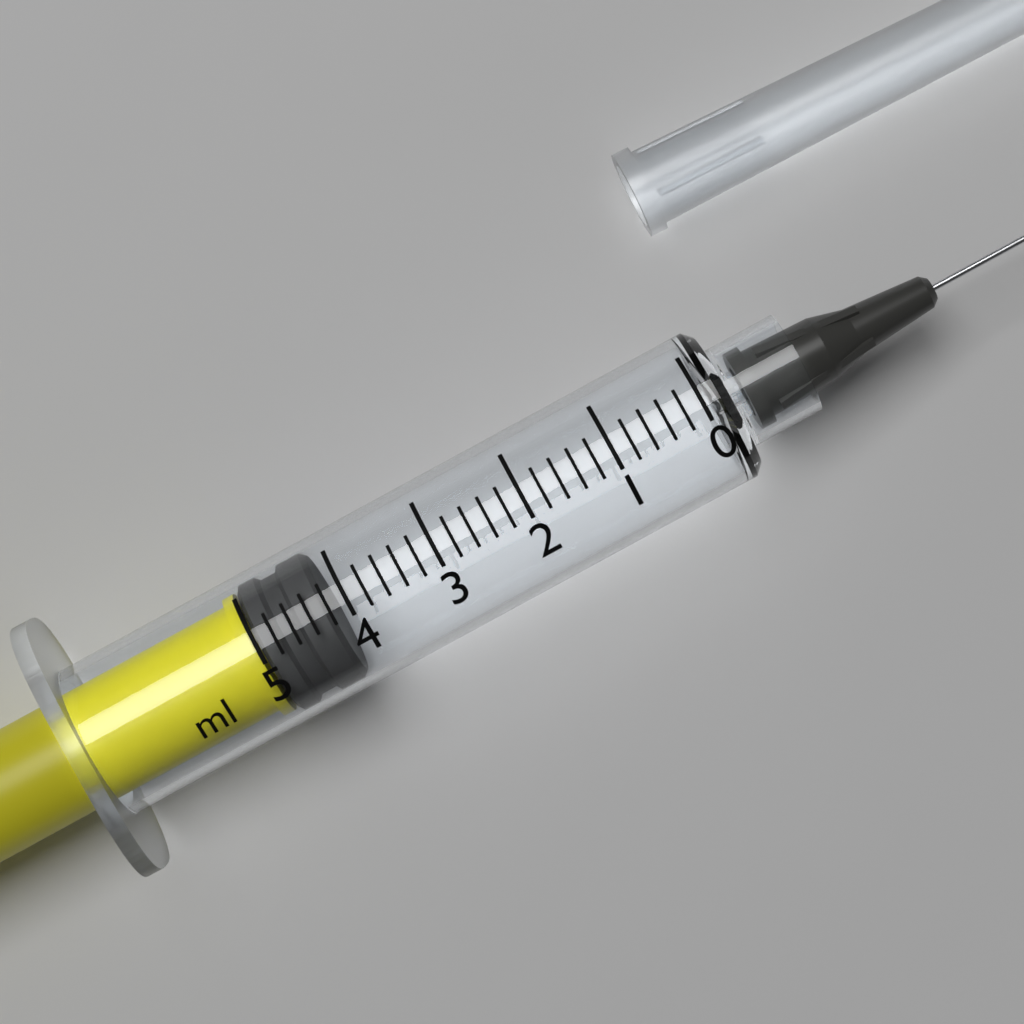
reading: 4.2 ml
